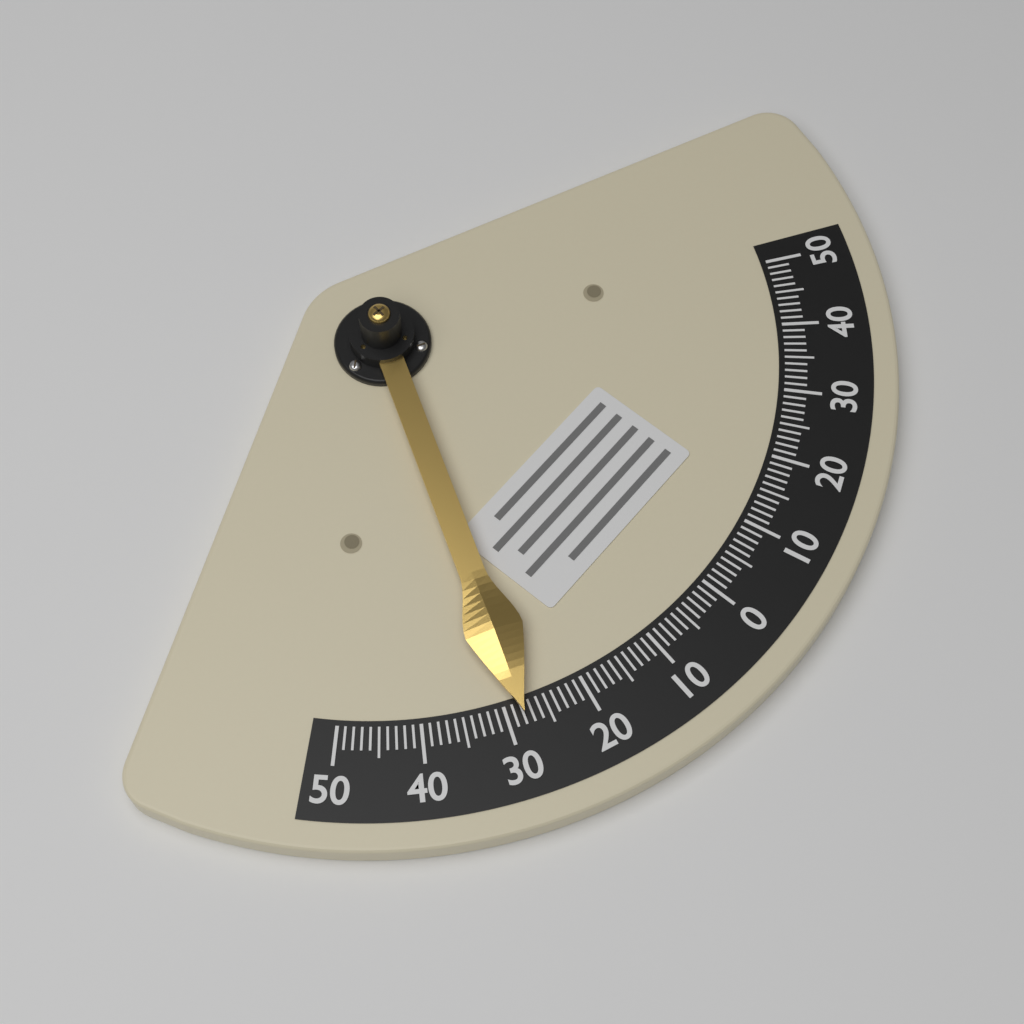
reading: -28 (no unit)
